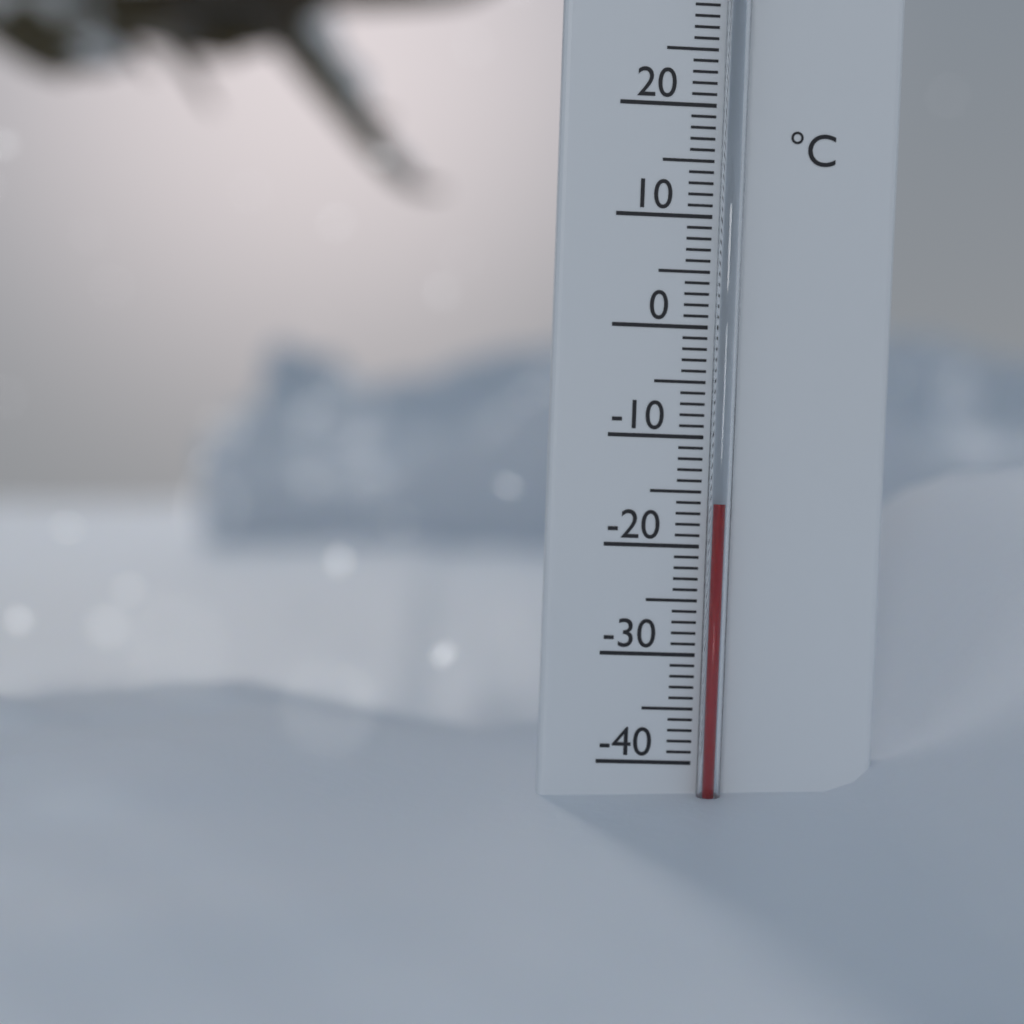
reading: -16 °C
